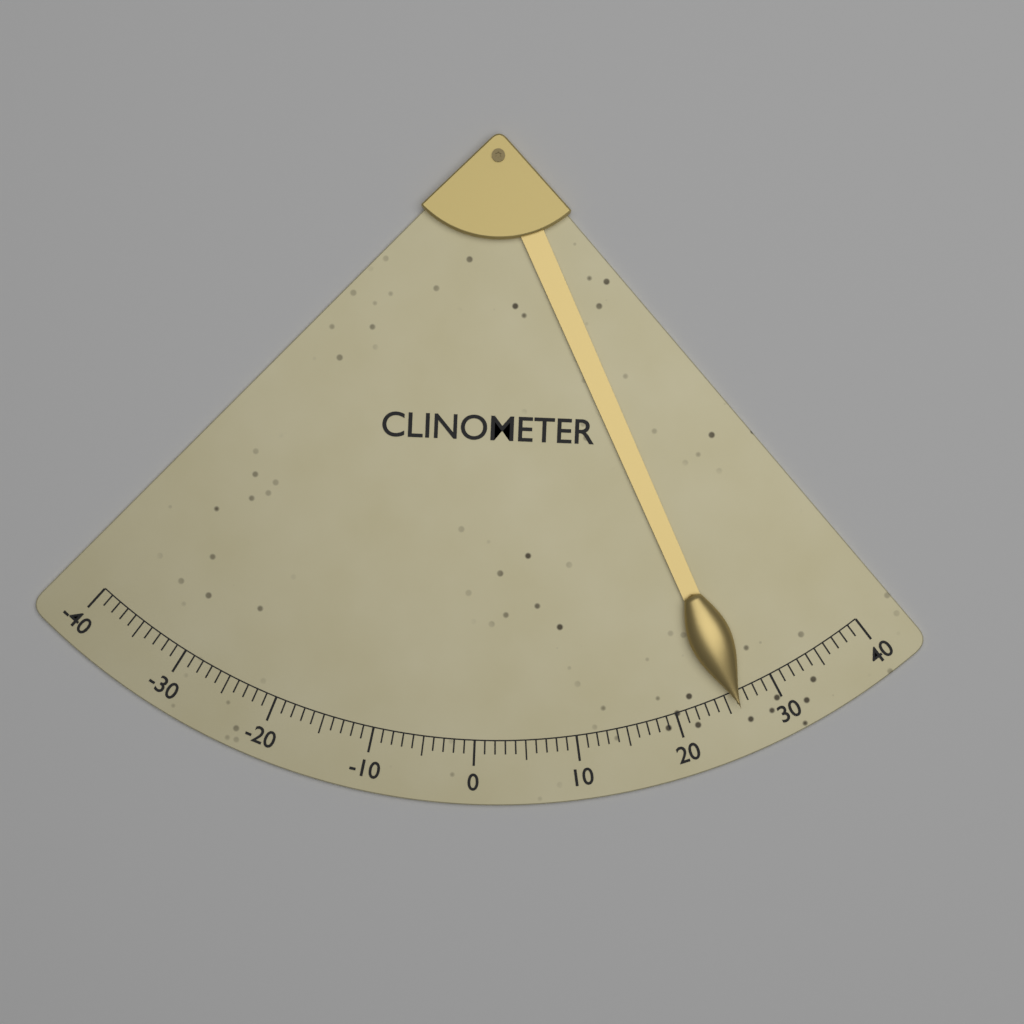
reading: 26 (no unit)
